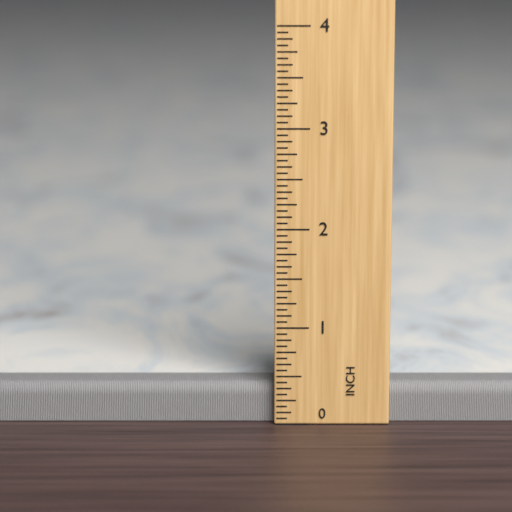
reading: 0.4000 in
